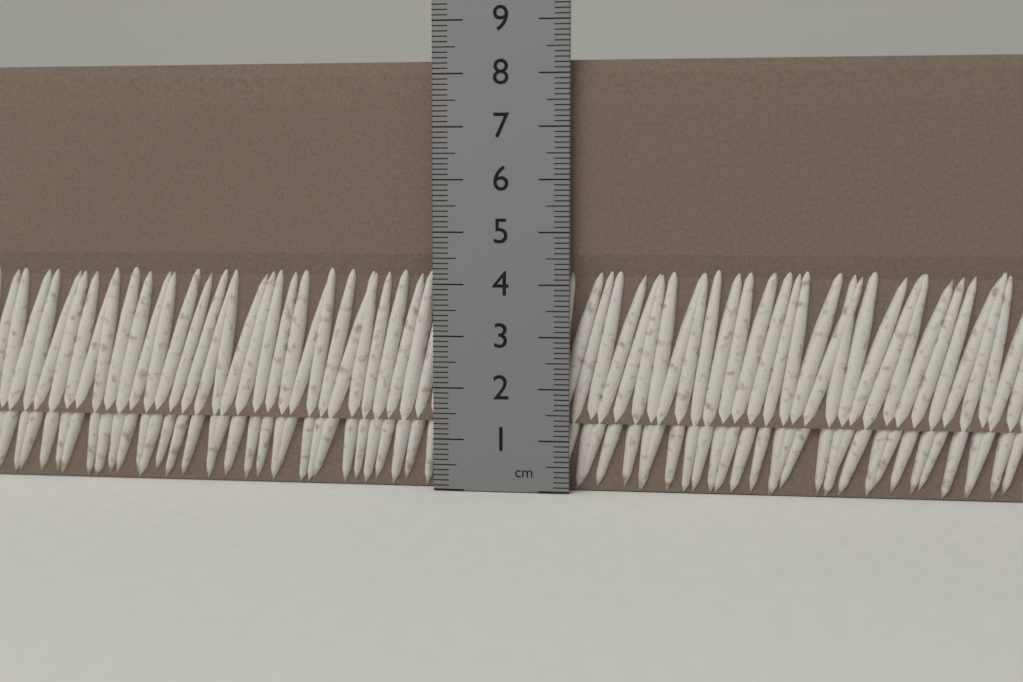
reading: 8.3 cm
